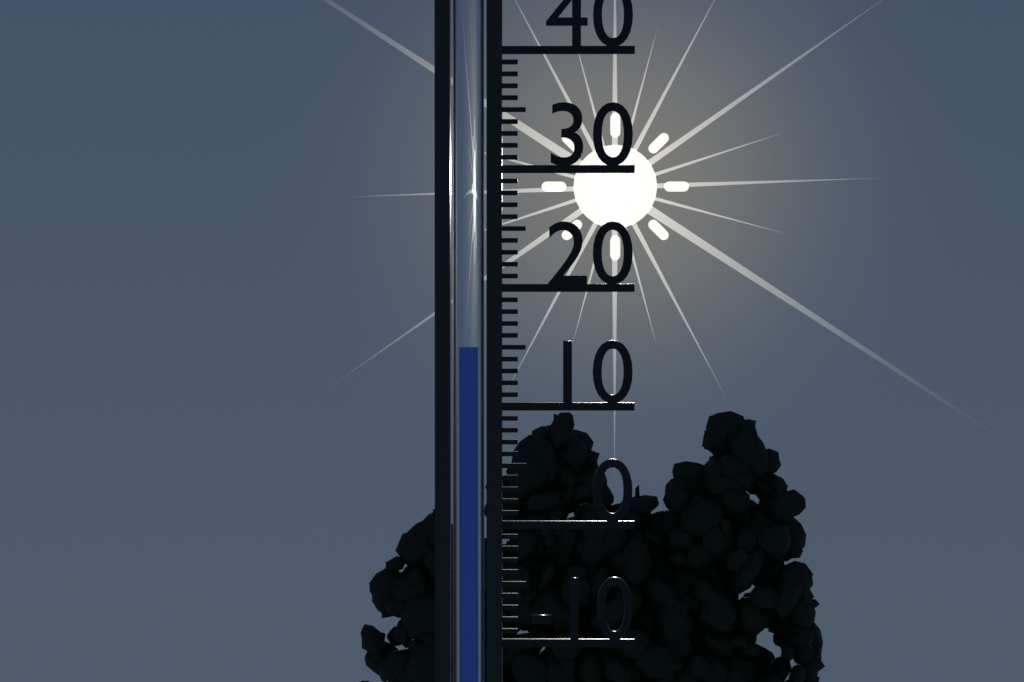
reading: 15 (no unit)
